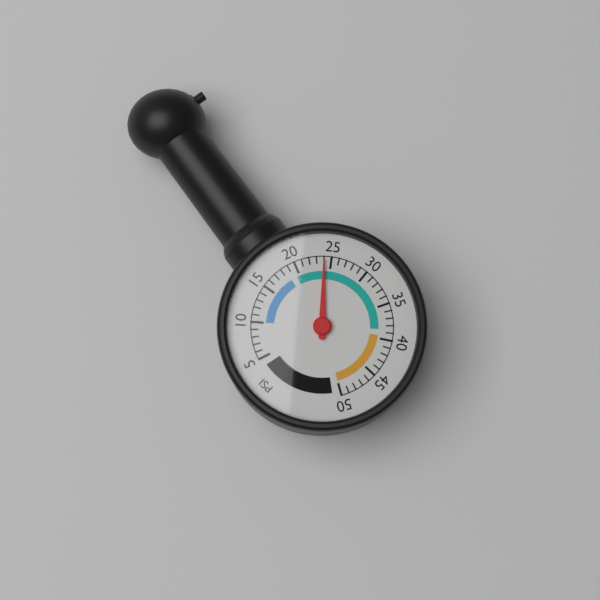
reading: 24 psi
